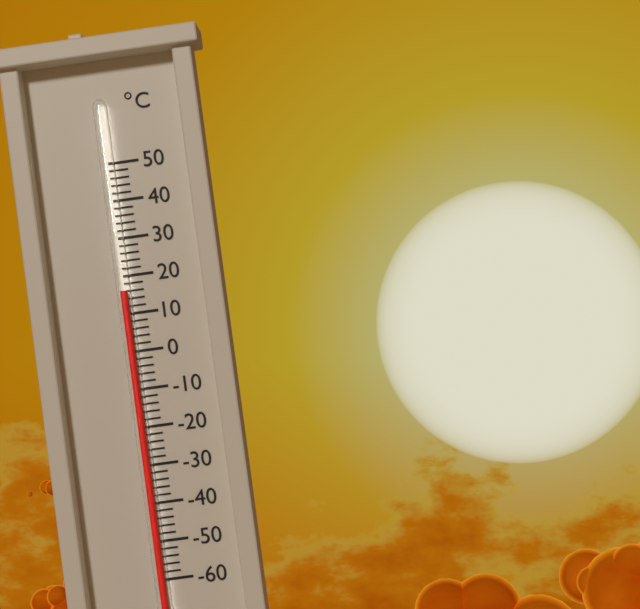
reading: 16 °C
